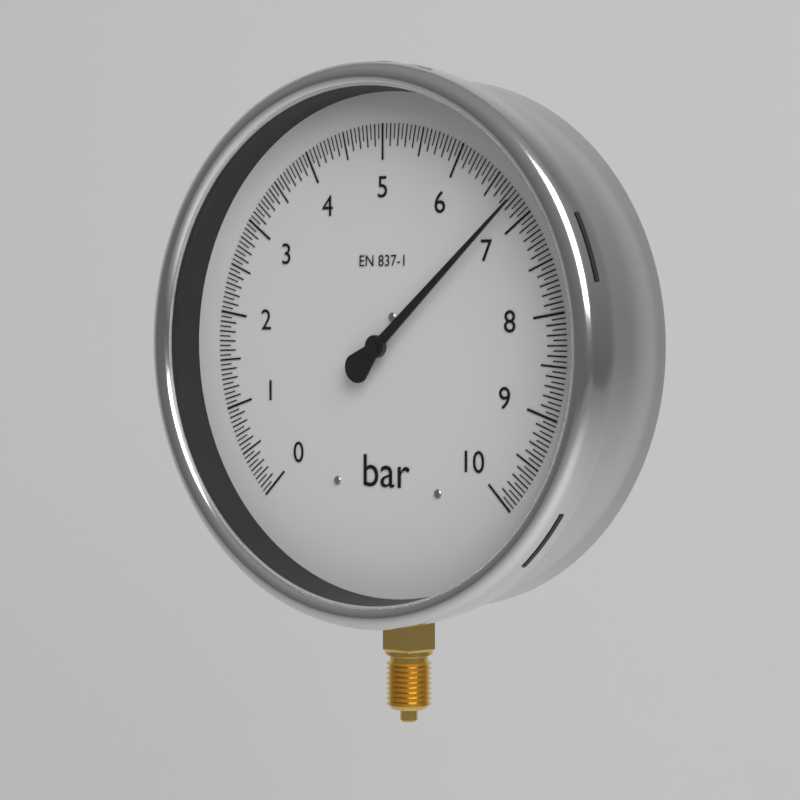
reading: 6.80 bar
